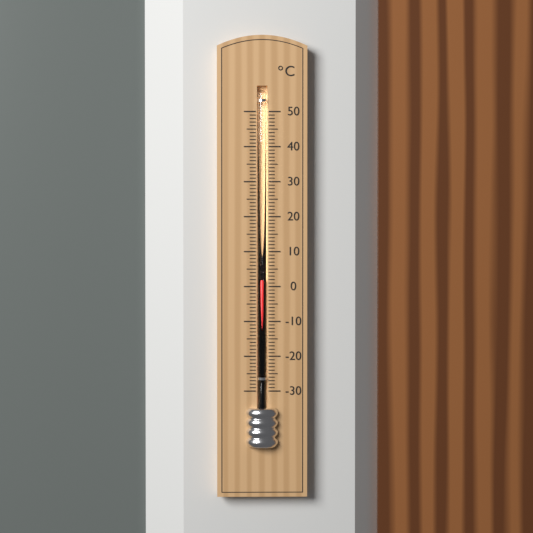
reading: 2 °C
